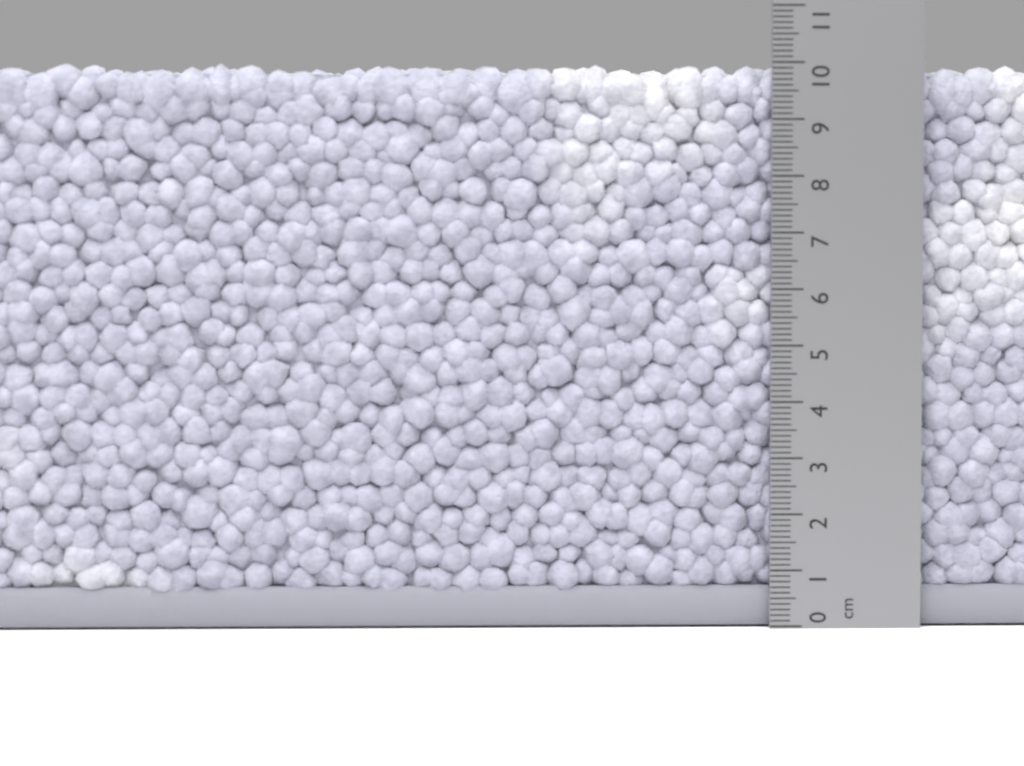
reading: 10.0 cm
